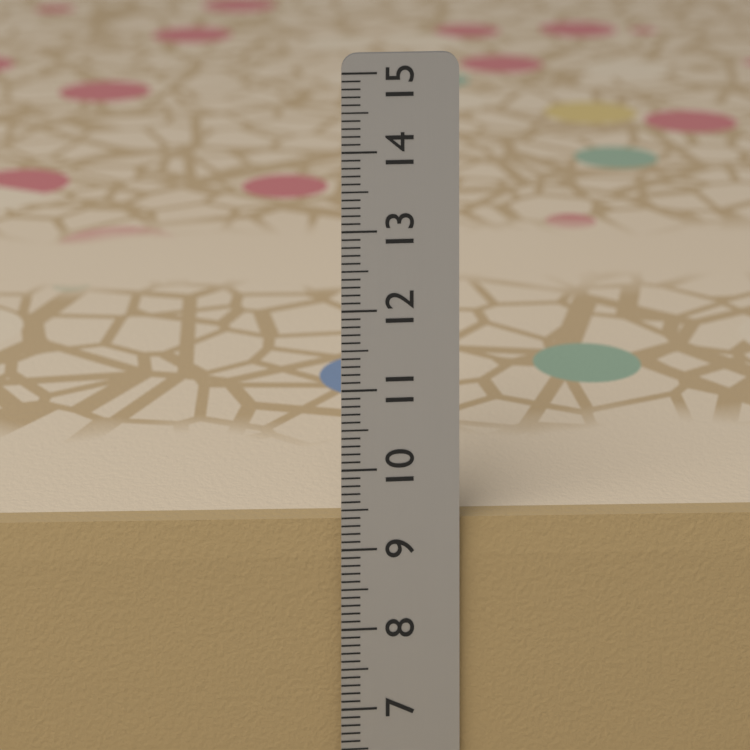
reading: 9.3 cm
